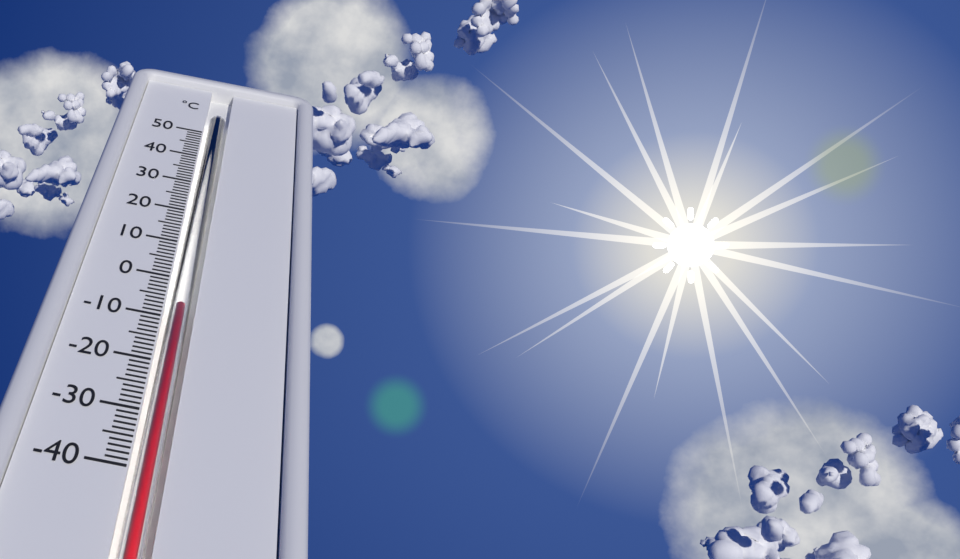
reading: -7 °C
